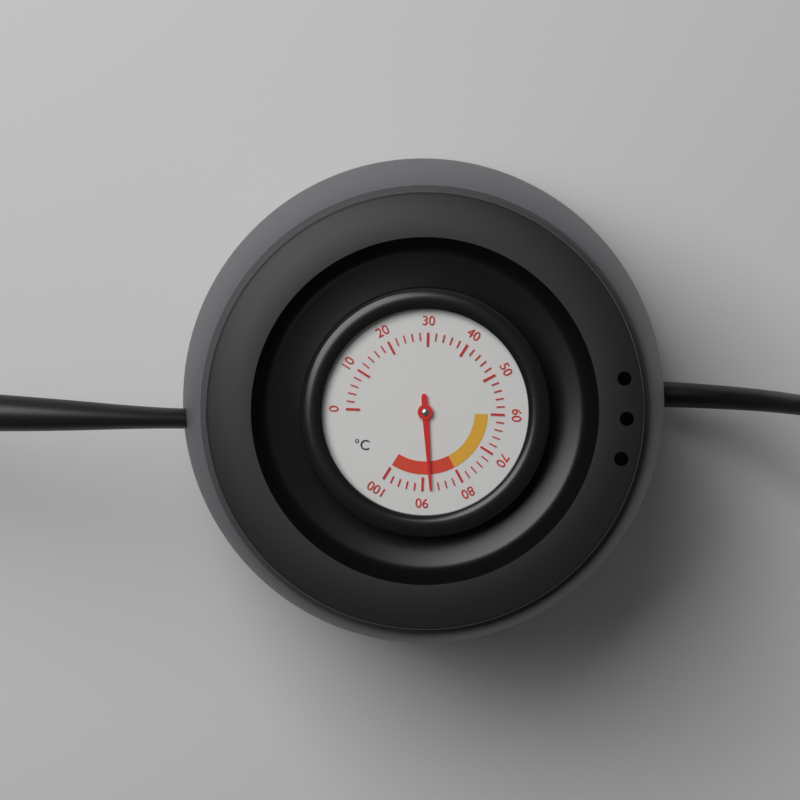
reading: 88 °C
